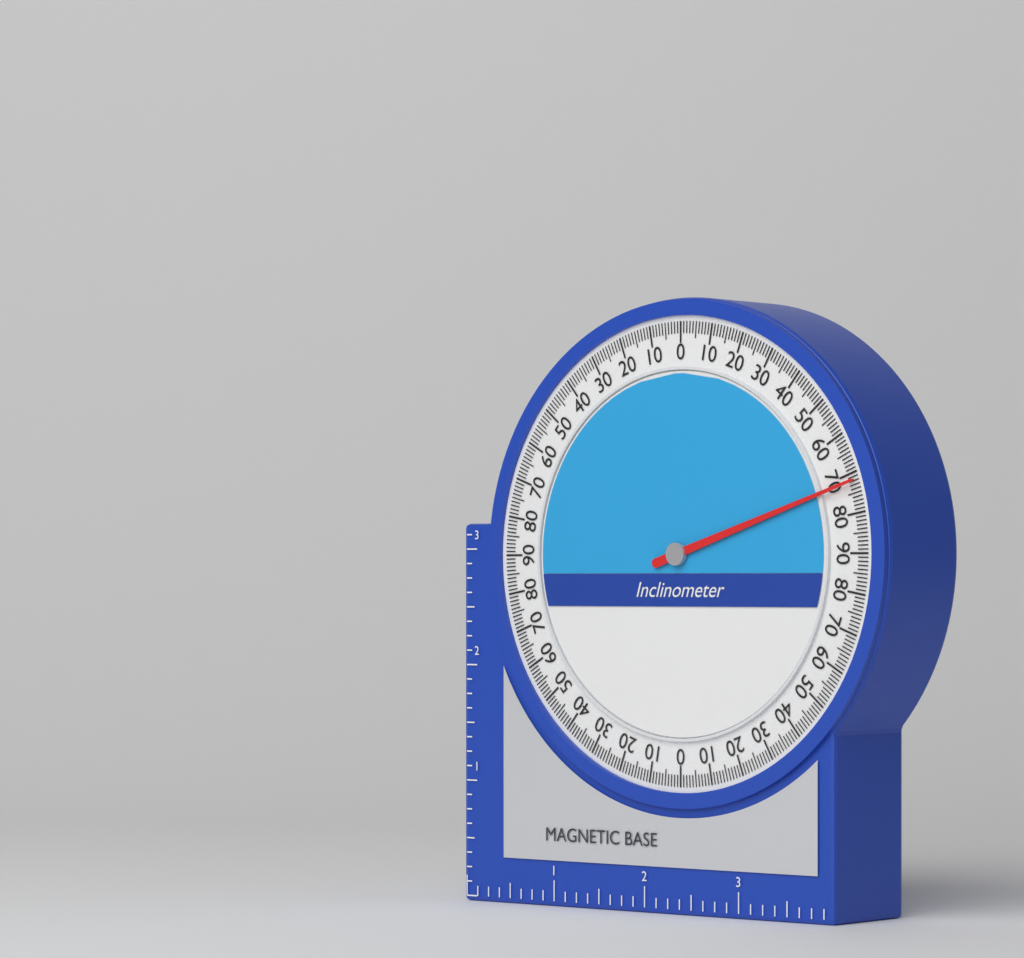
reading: 72 (no unit)
